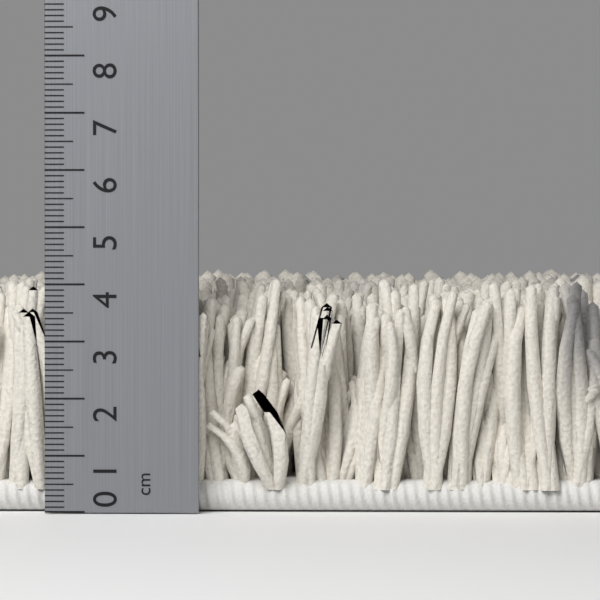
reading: 4.2 cm
